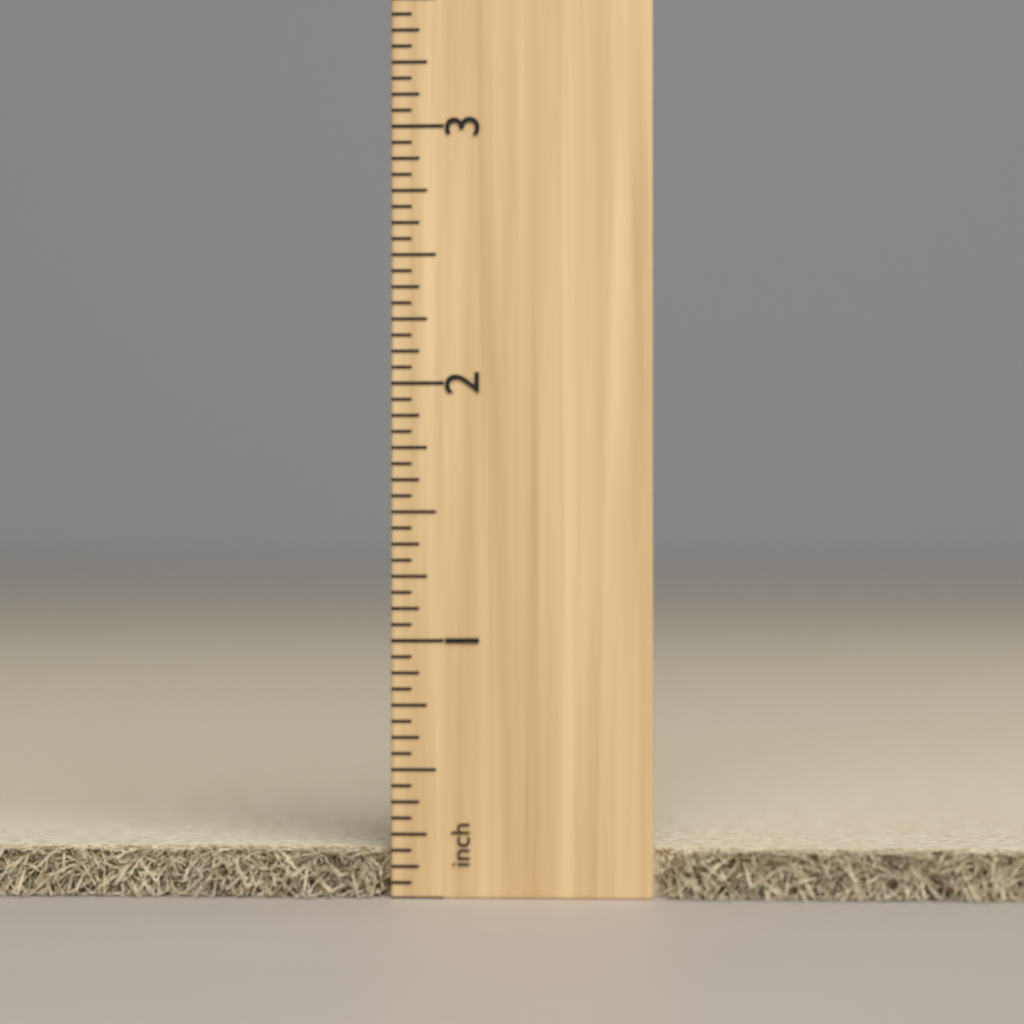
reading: 0.1875 inch
